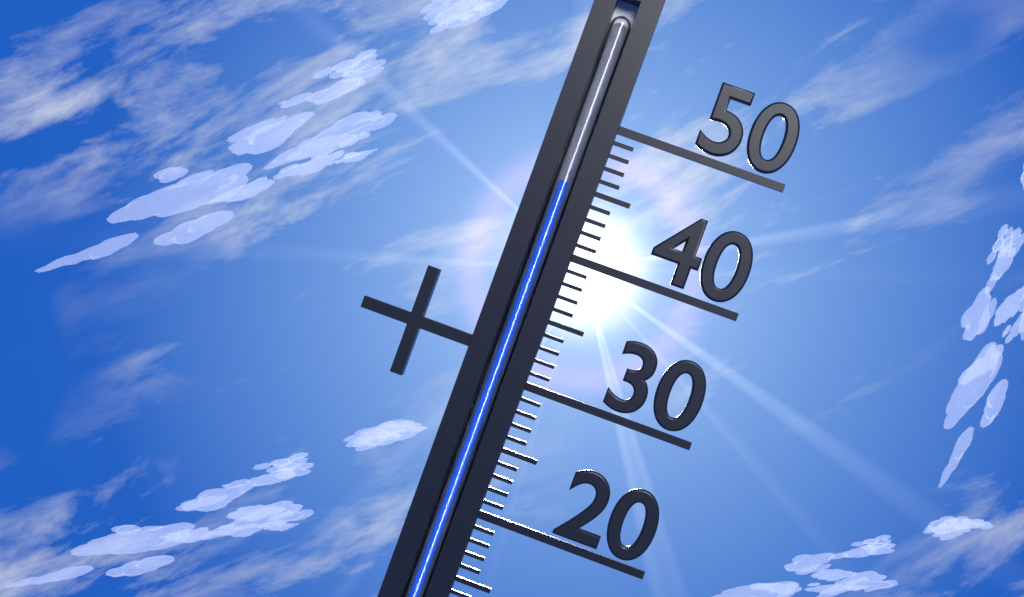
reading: 45 °C
